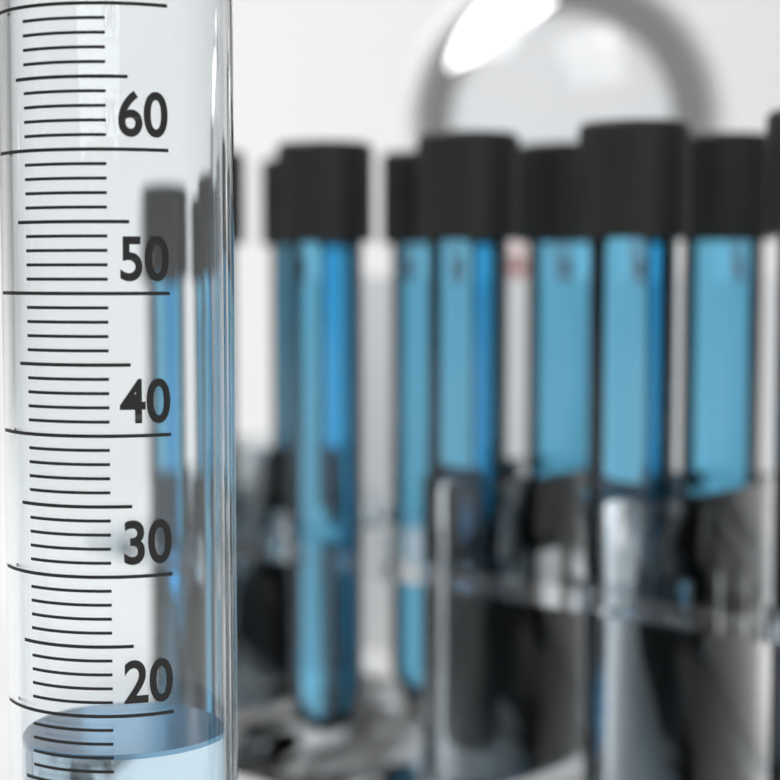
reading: 17 ml
